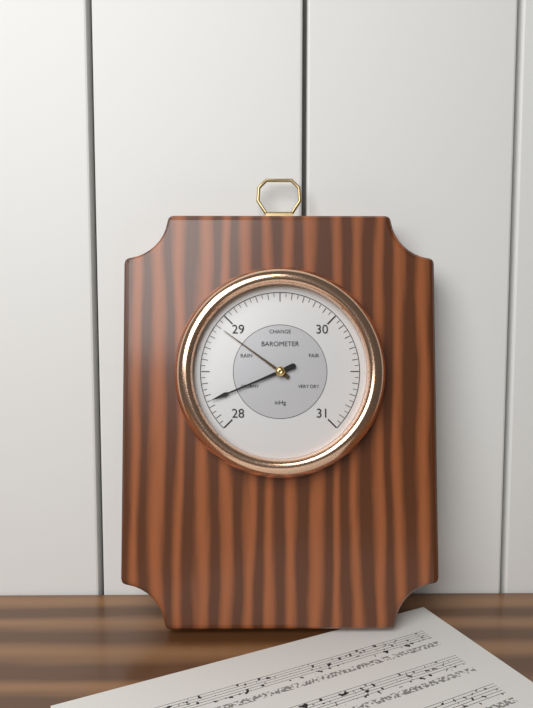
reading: 28.25 inHg
